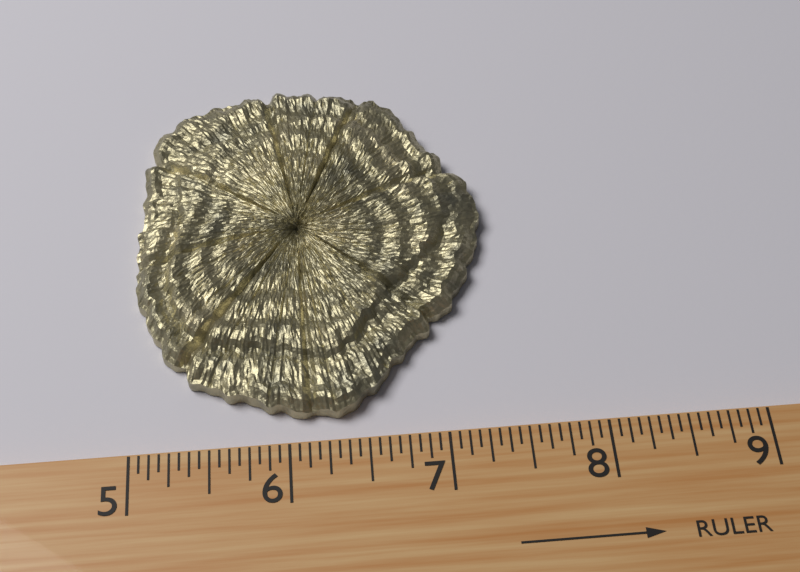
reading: 7.3750 (no unit)
